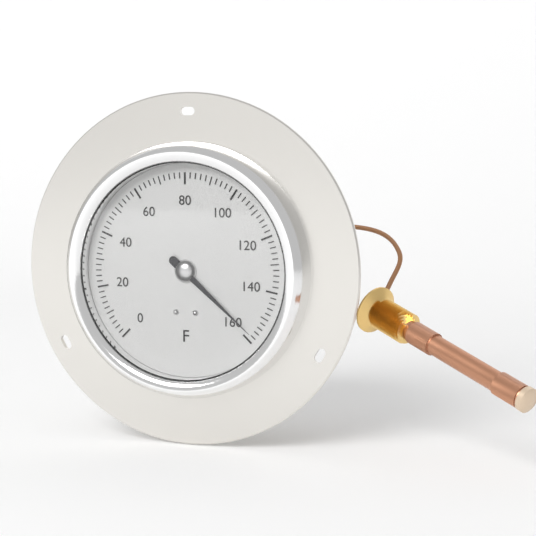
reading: 158 °F
